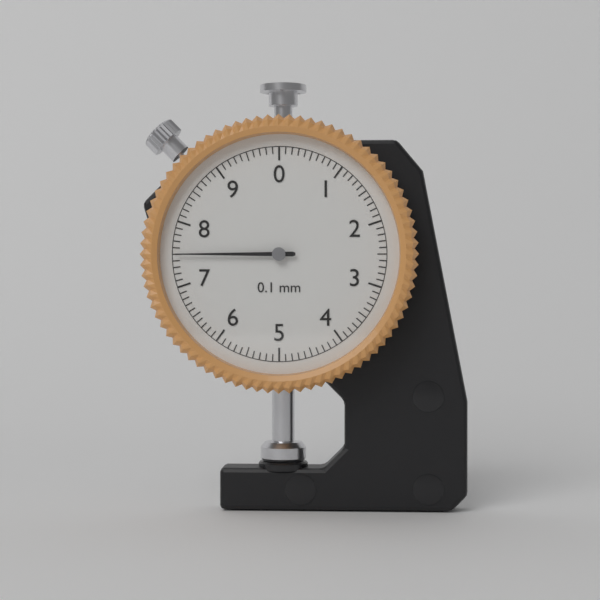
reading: 7.5 mm
